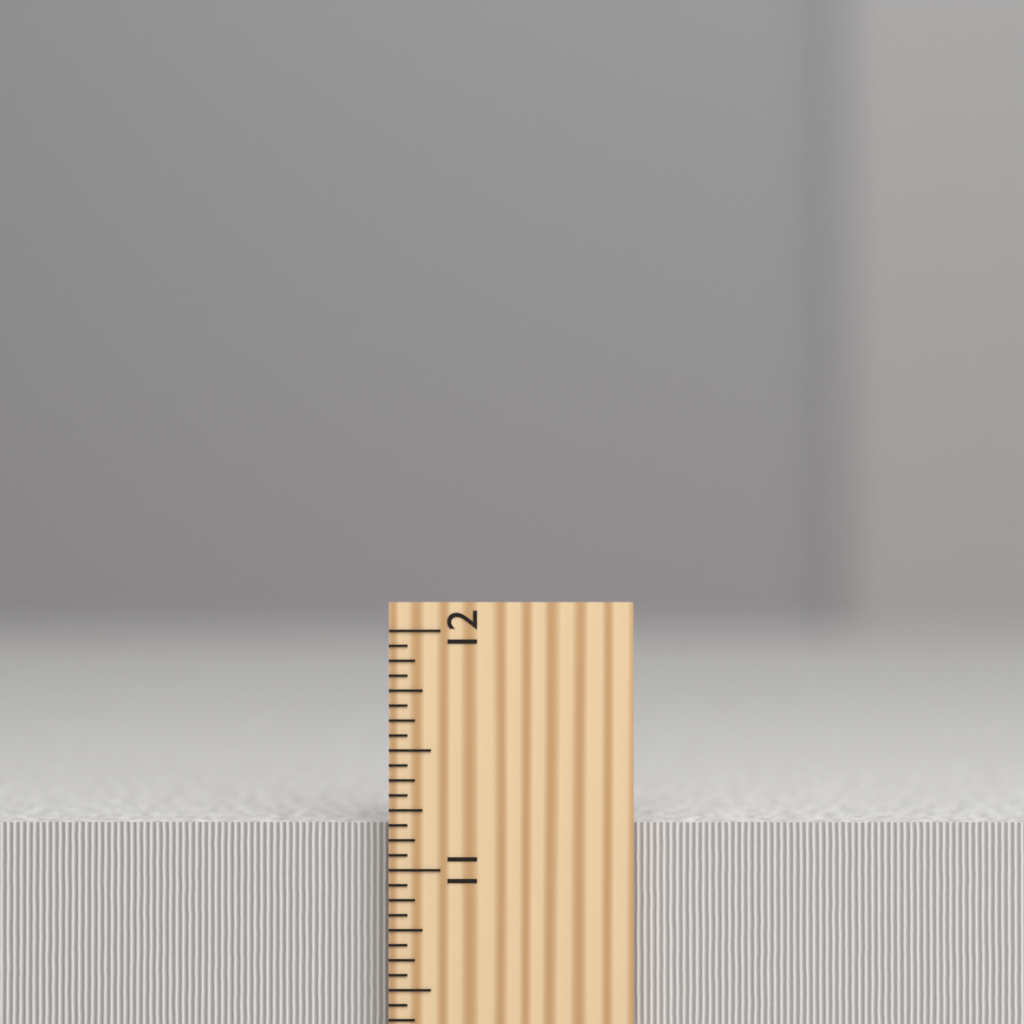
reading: 11.1875 inch
